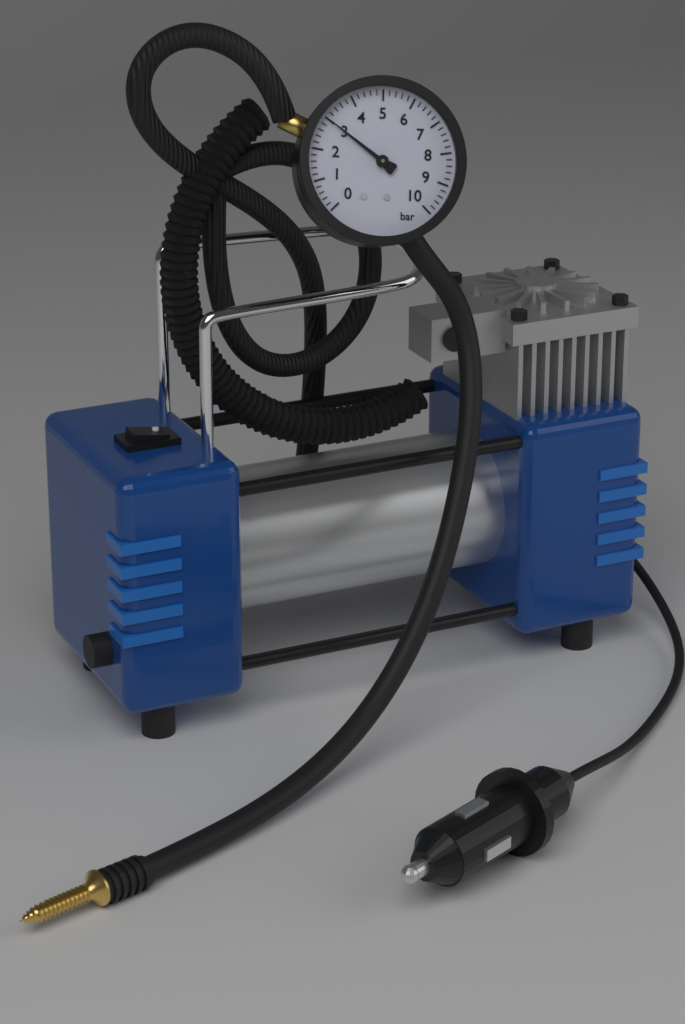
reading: 3.0 bar
